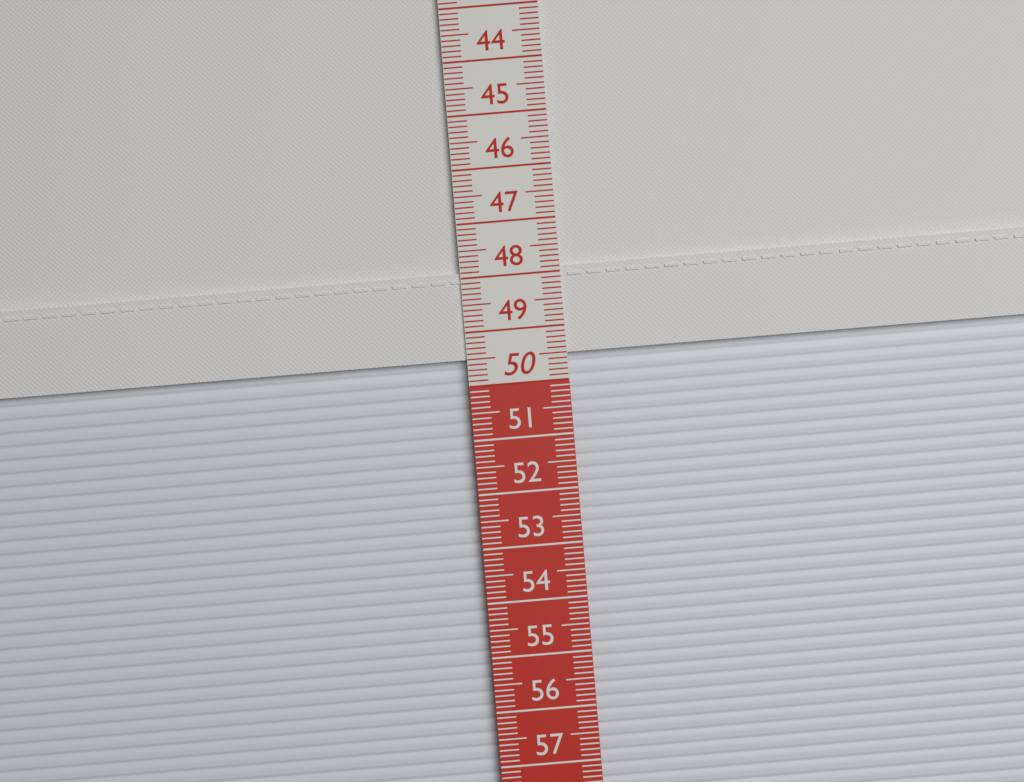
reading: 49.5 cm
